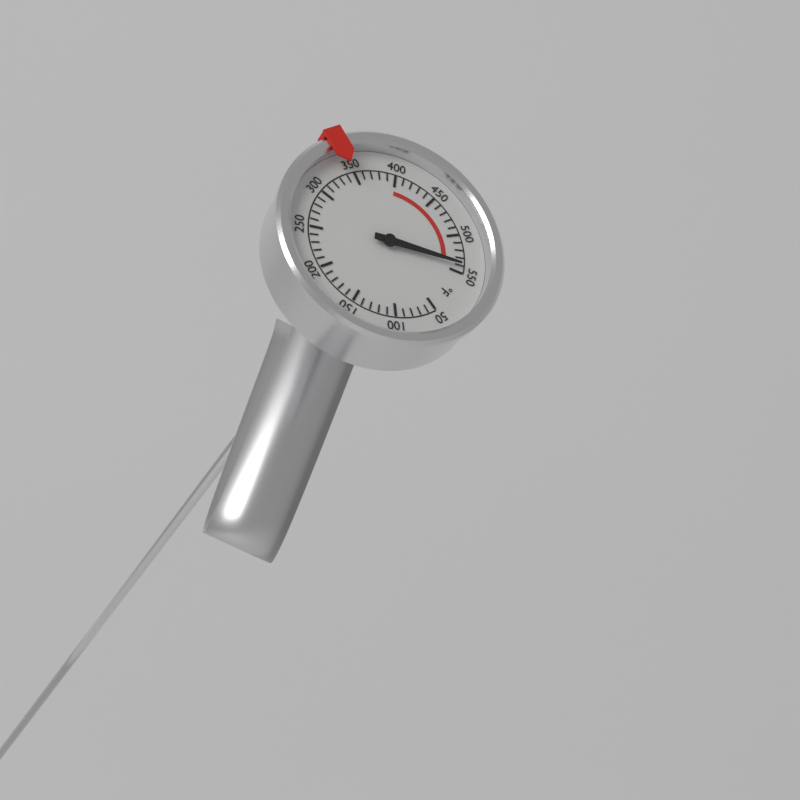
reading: 540 °F
